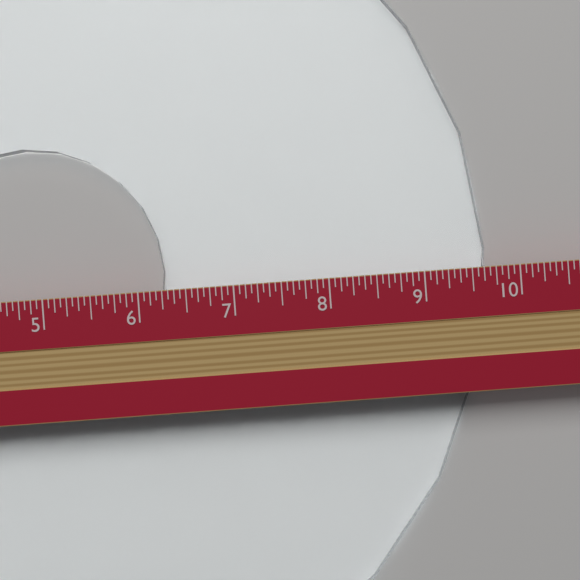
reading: 9.6875 in
